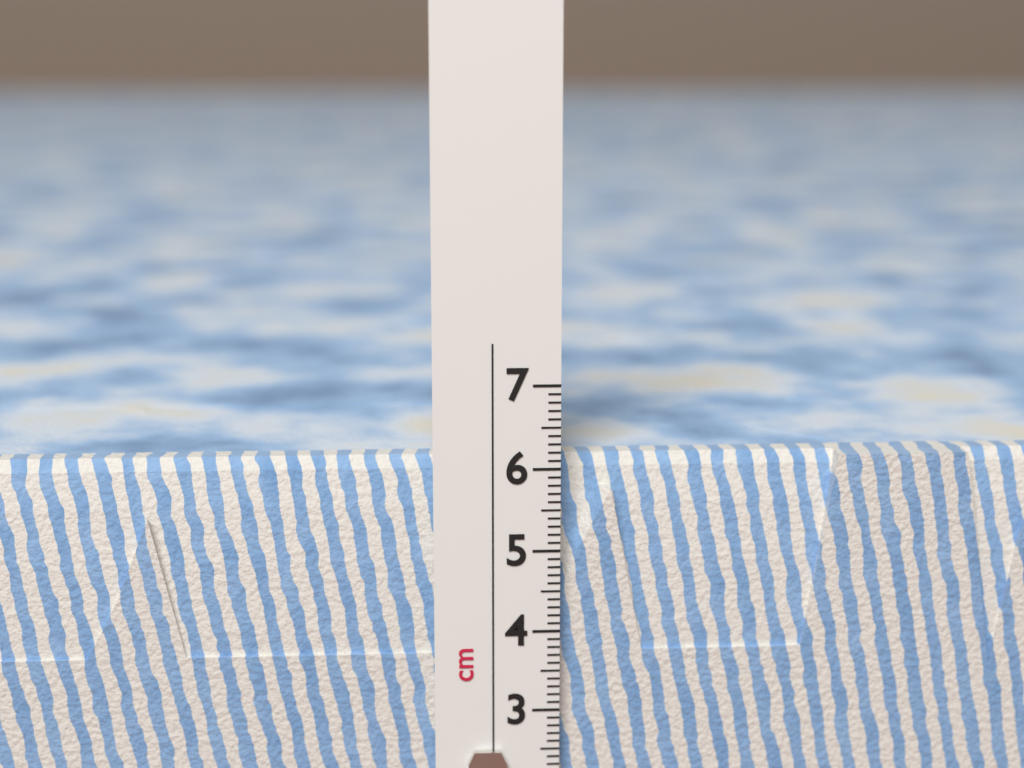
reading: 6.1 cm
